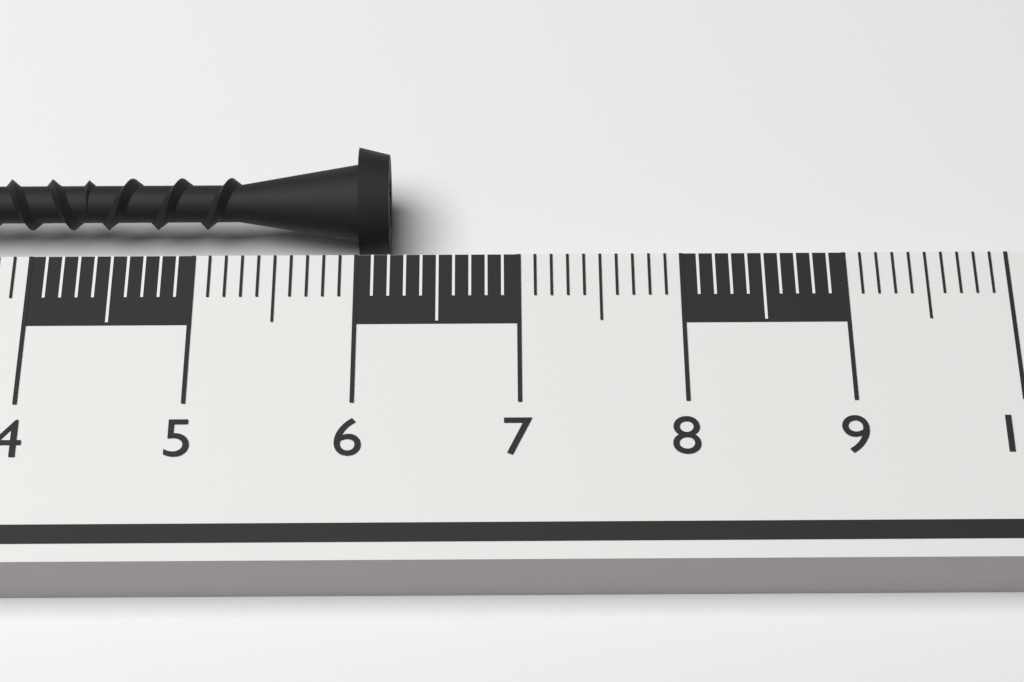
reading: 6.2 cm
